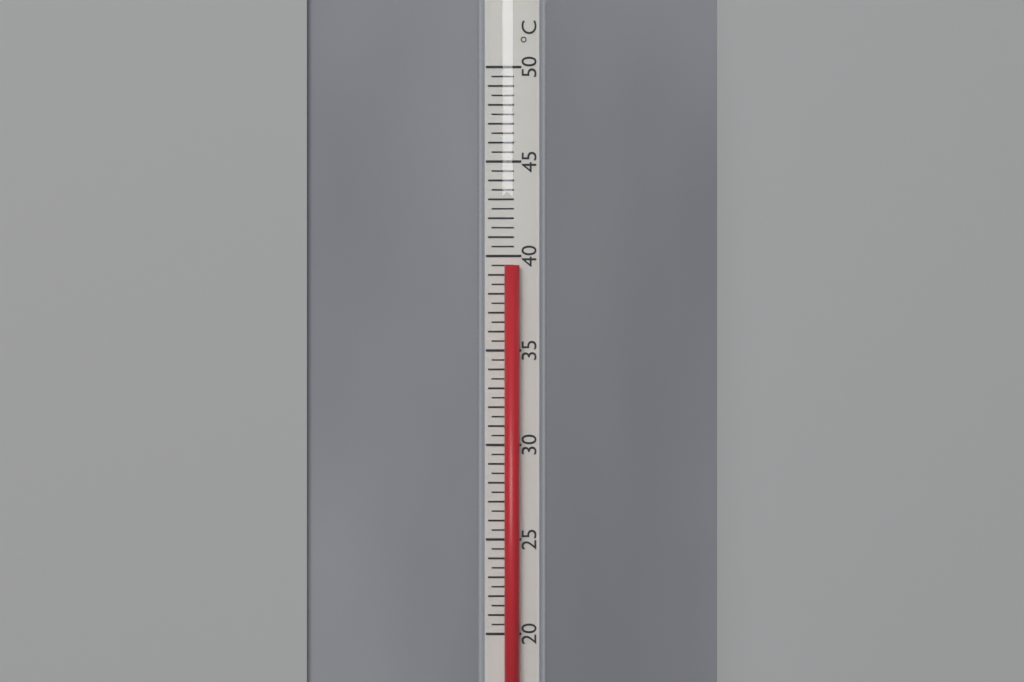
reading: 39.5 °C
